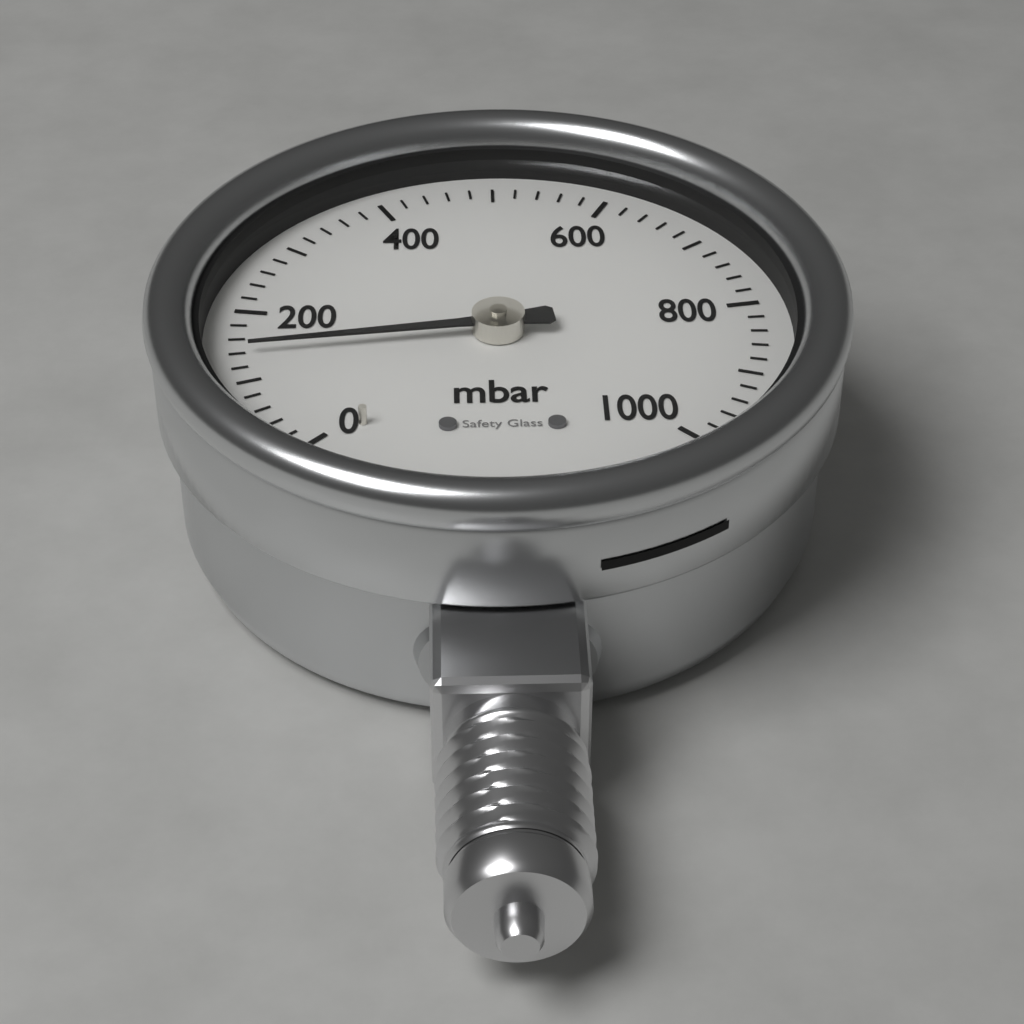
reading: 140 mbar
